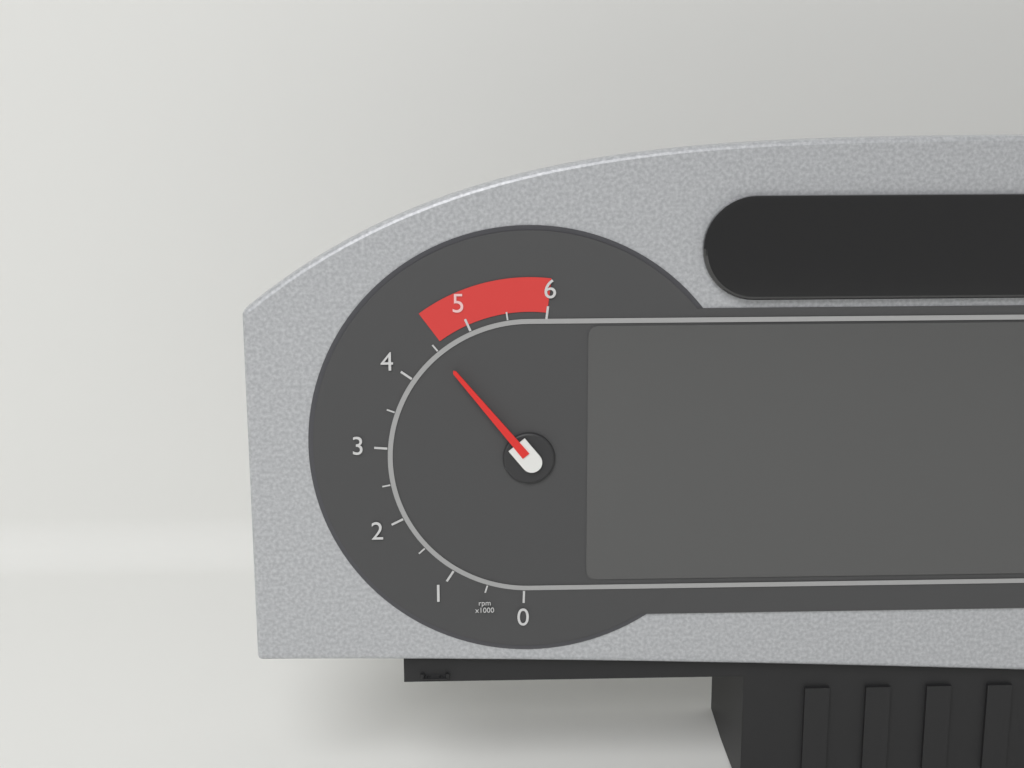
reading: 4.5 rpm x1000
